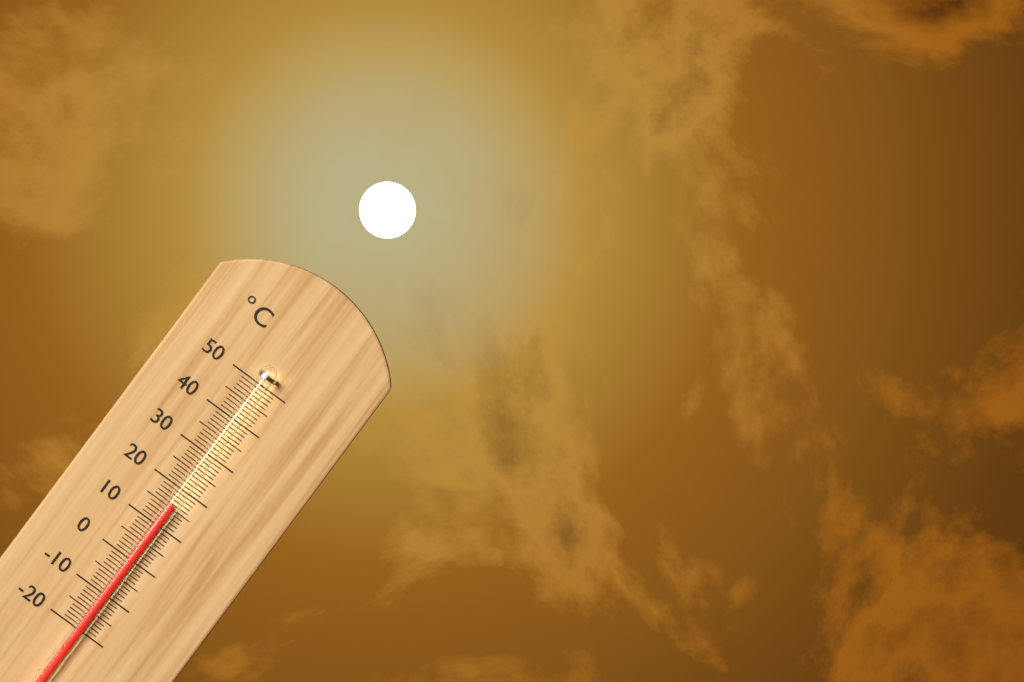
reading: 16 °C
